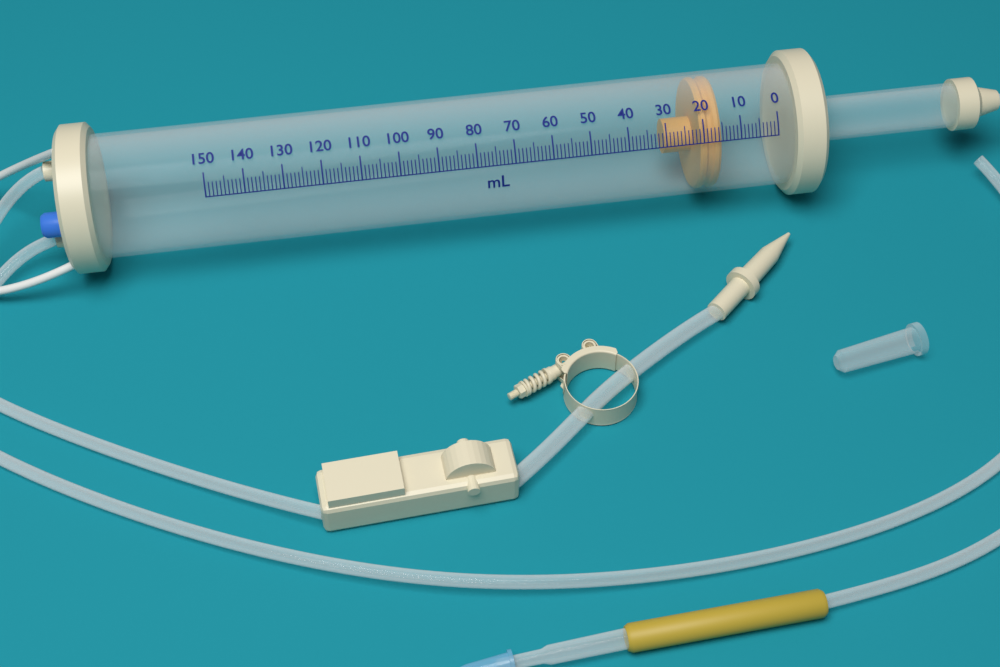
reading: 15 ml
